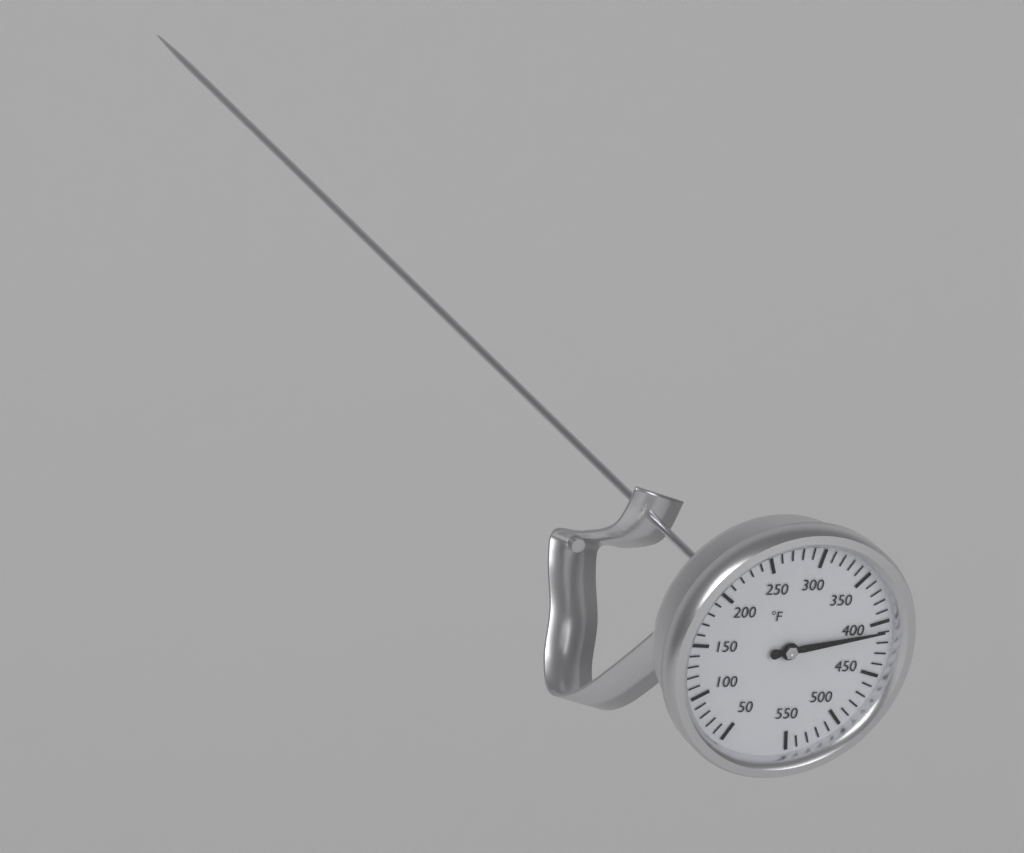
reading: 410 °F
